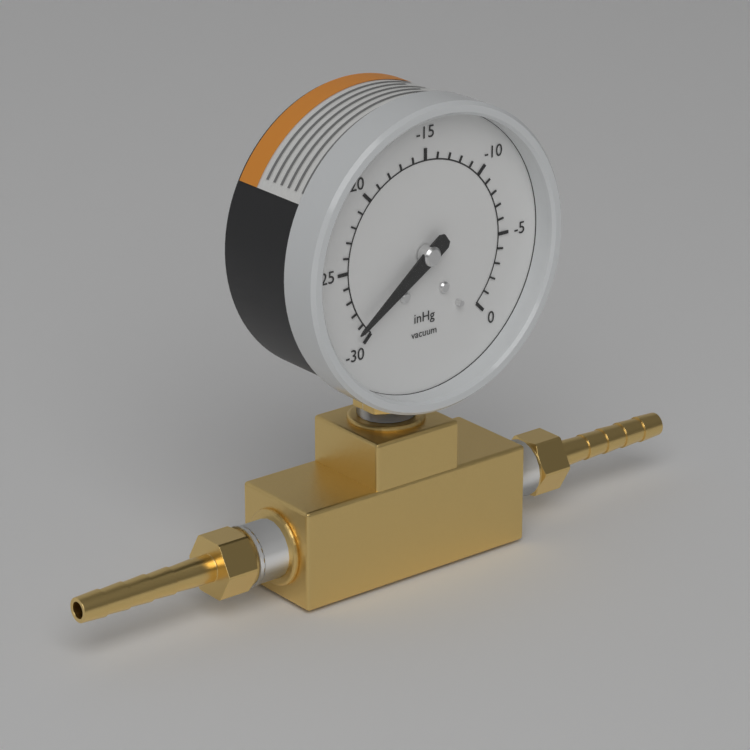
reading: -29 inHg
